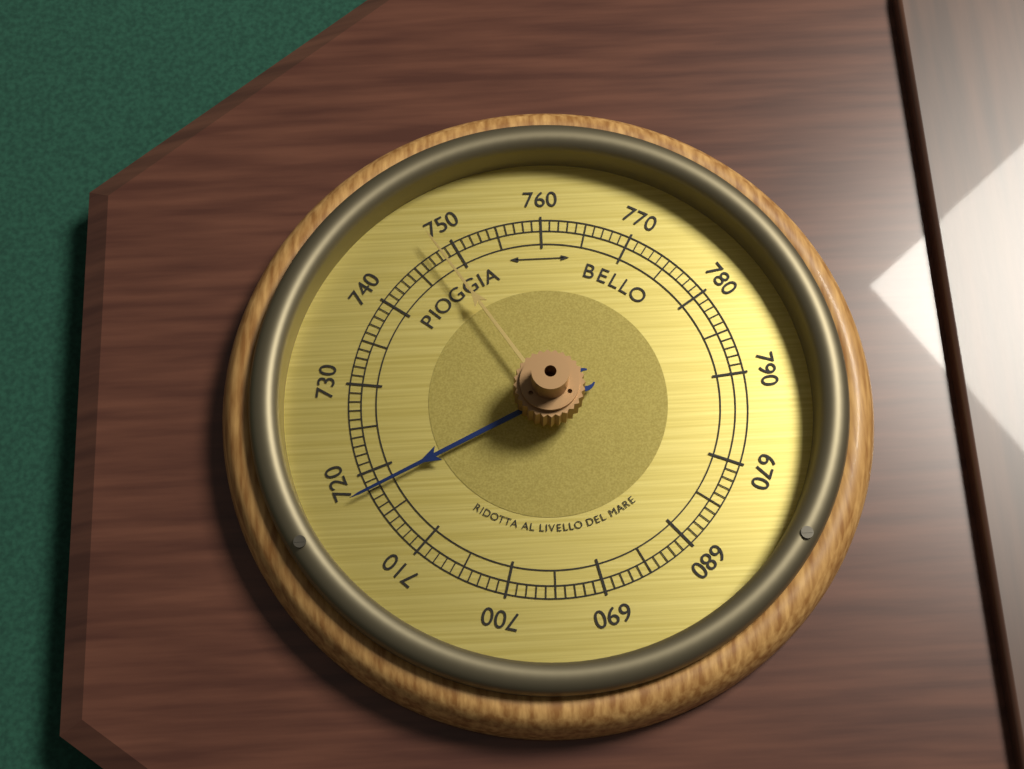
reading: 718 (no unit)
